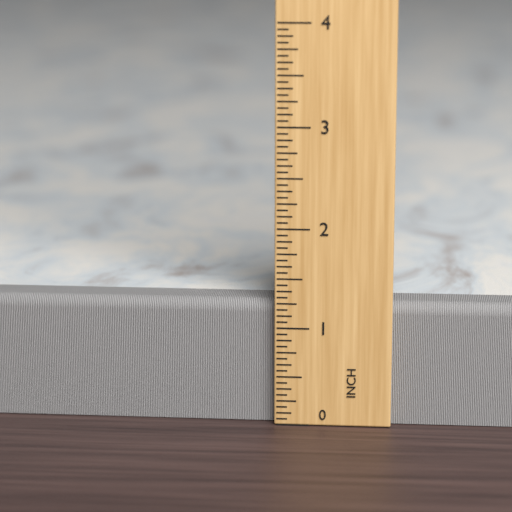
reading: 1.2500 in
